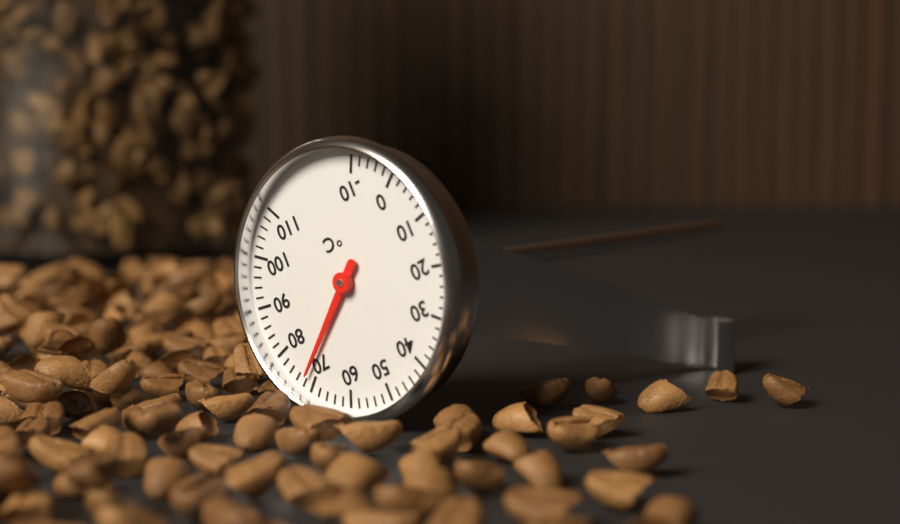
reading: 72 °C
